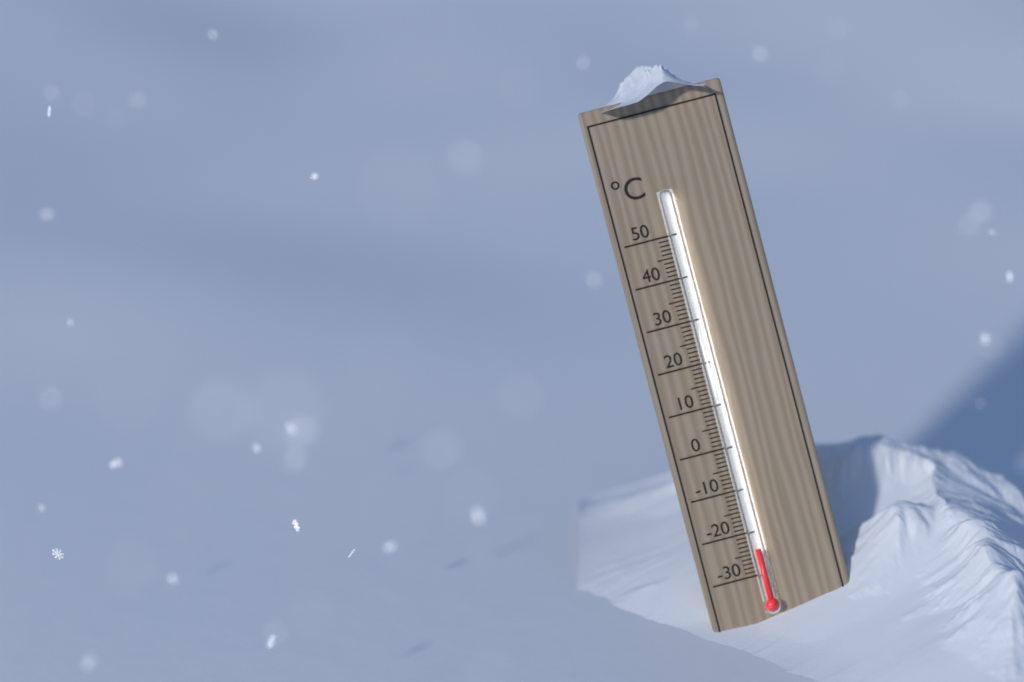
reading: -24 °C
